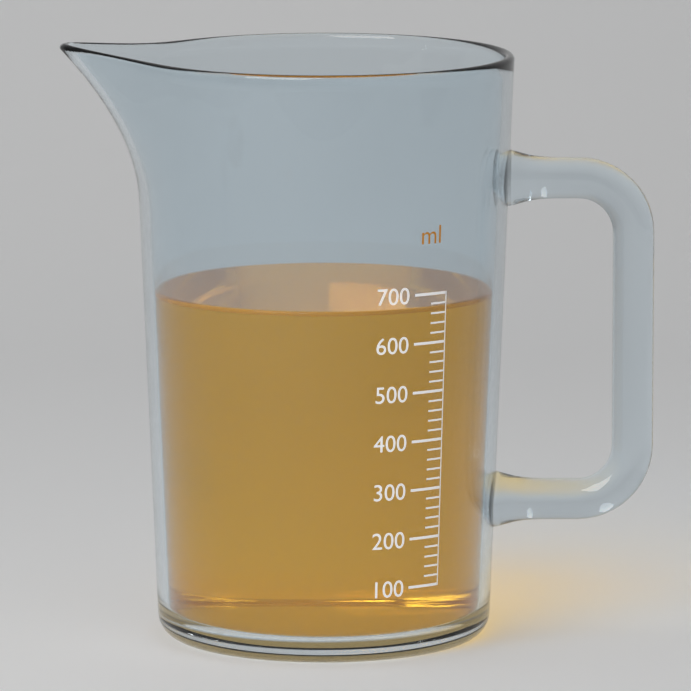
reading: 670 ml
